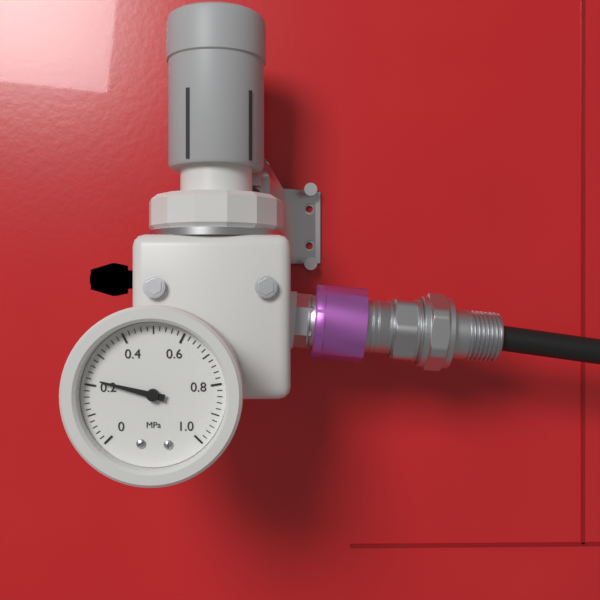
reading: 0.22 MPa
